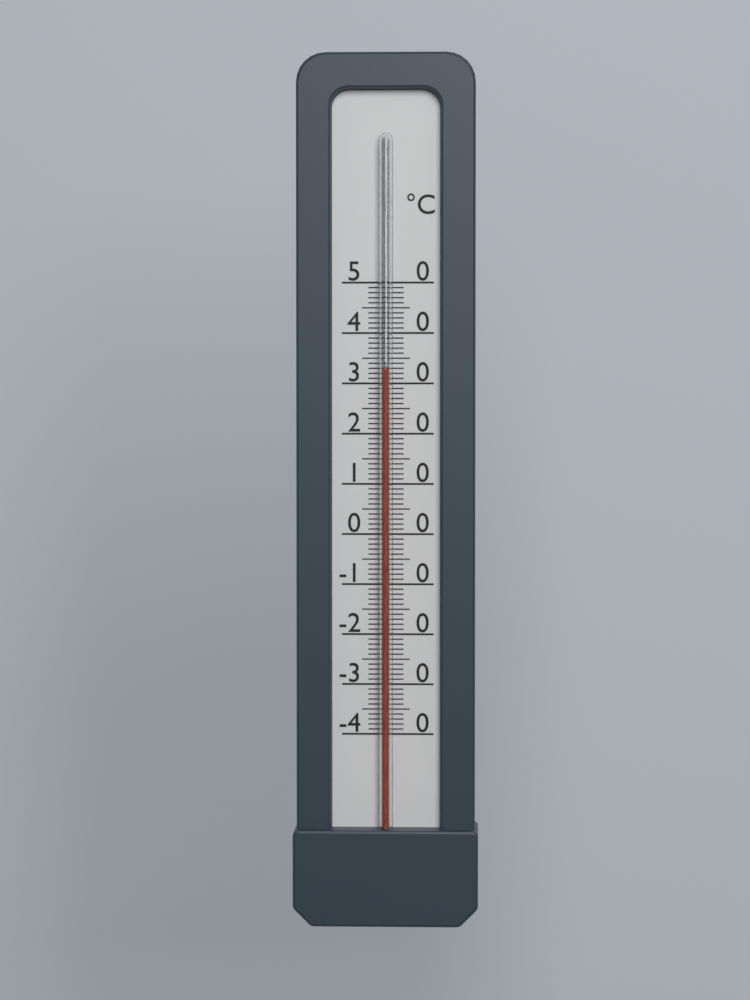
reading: 33 °C
